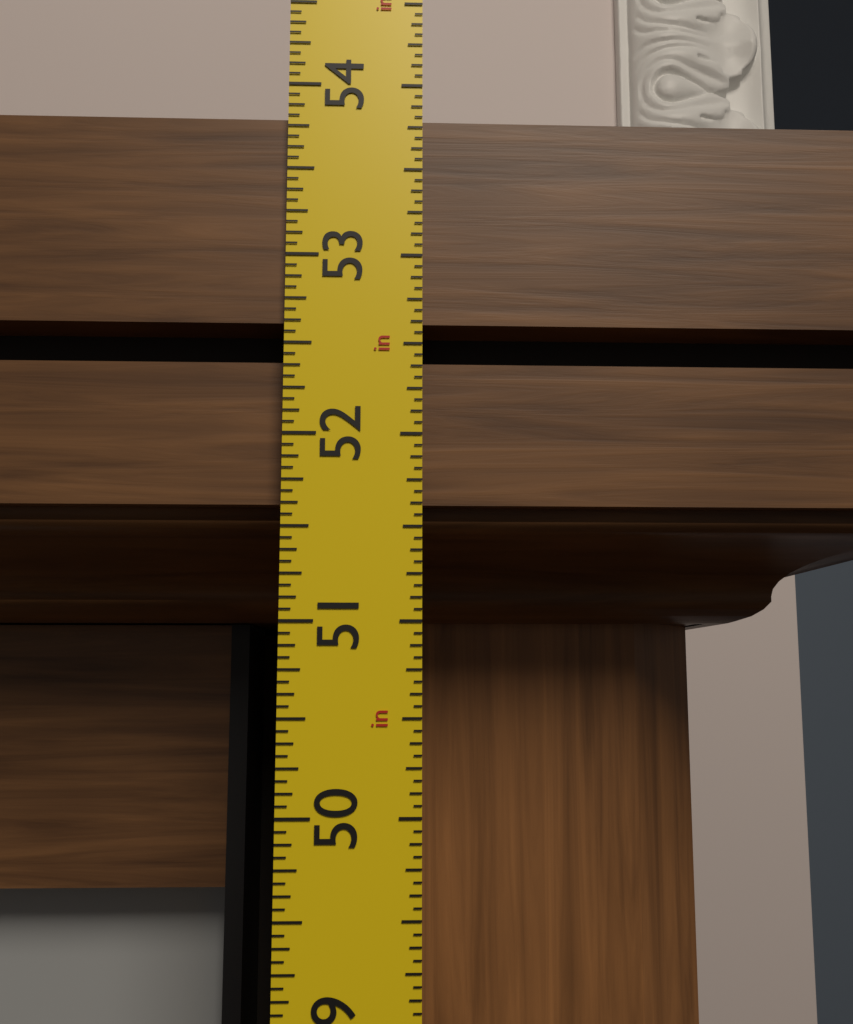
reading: 53.8125 in
